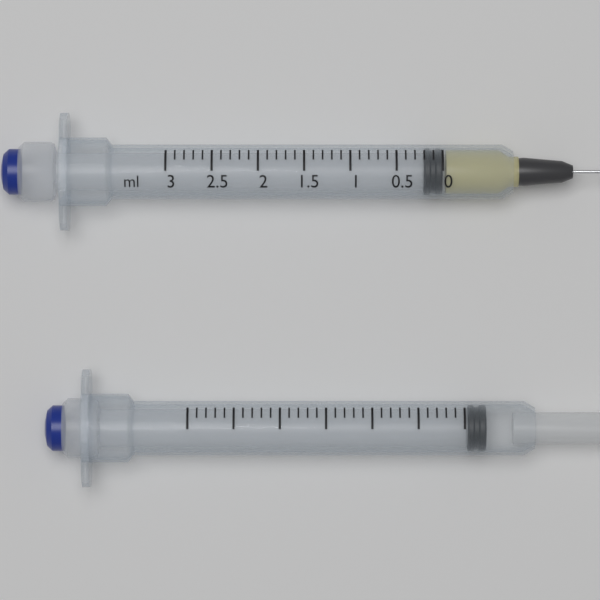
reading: 0.0 ml
